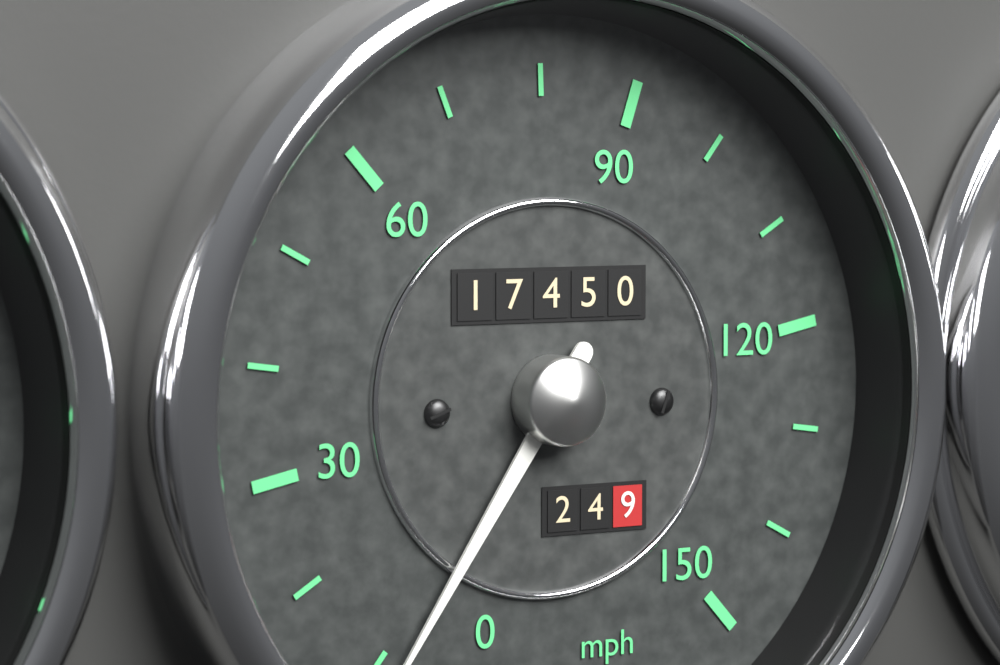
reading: 8 mph
